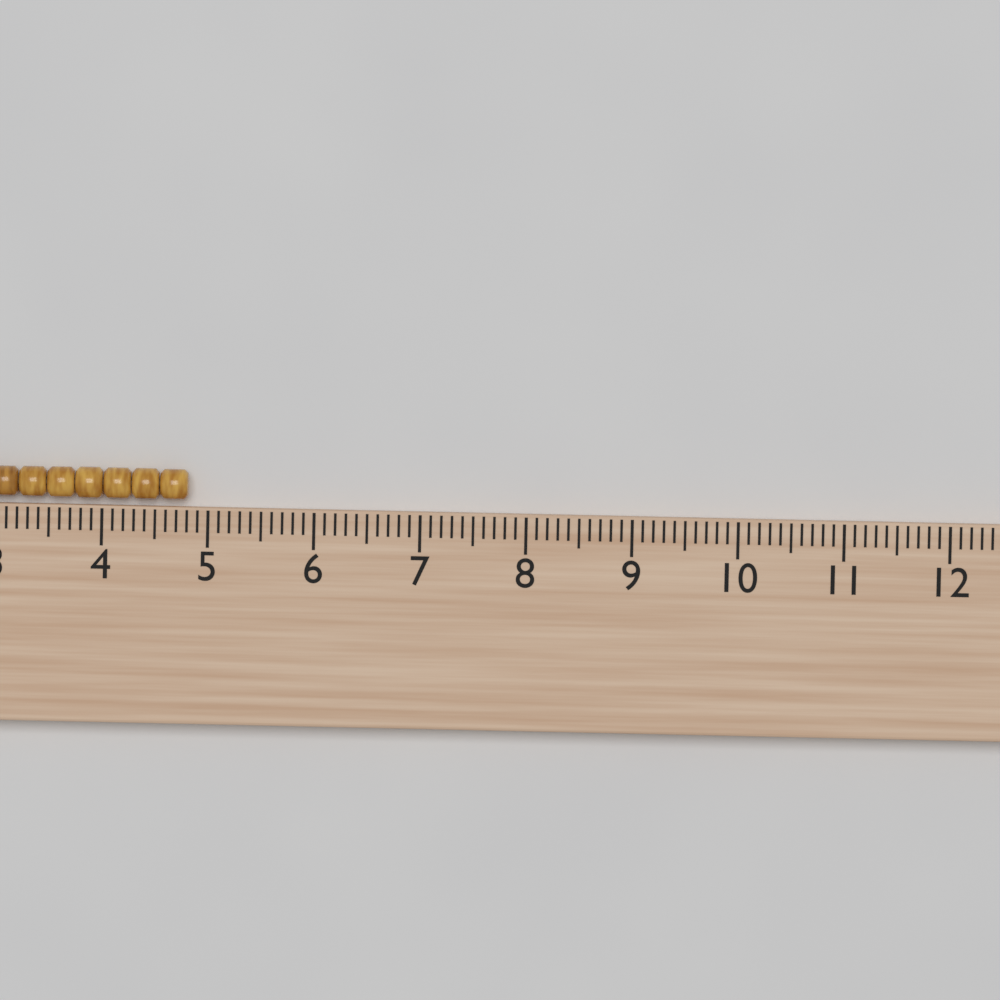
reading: 4.8 cm
